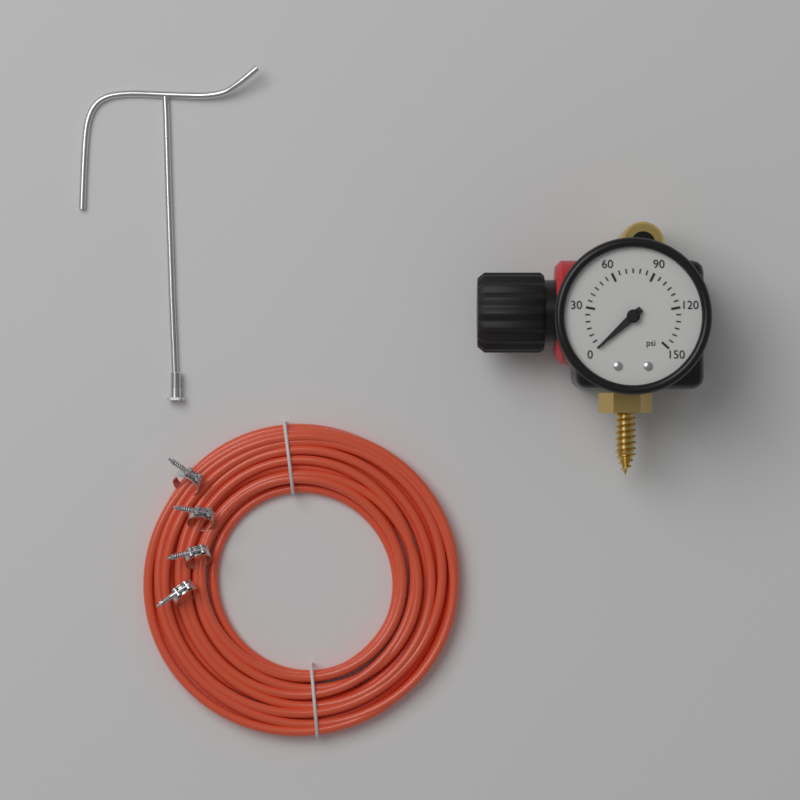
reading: 0 psi
